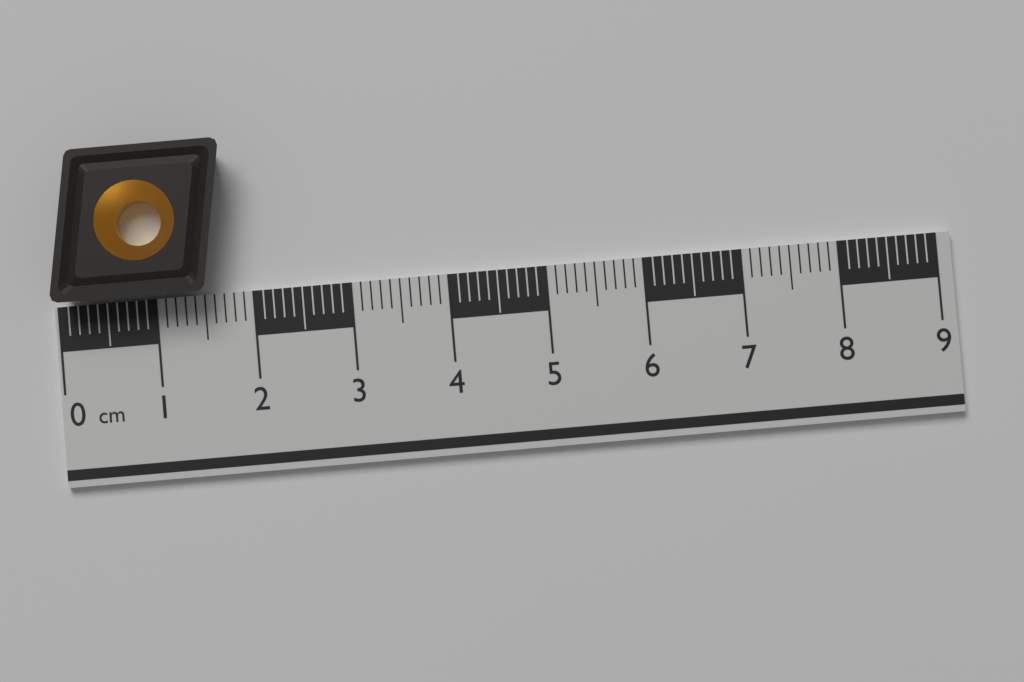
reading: 1.8 cm
